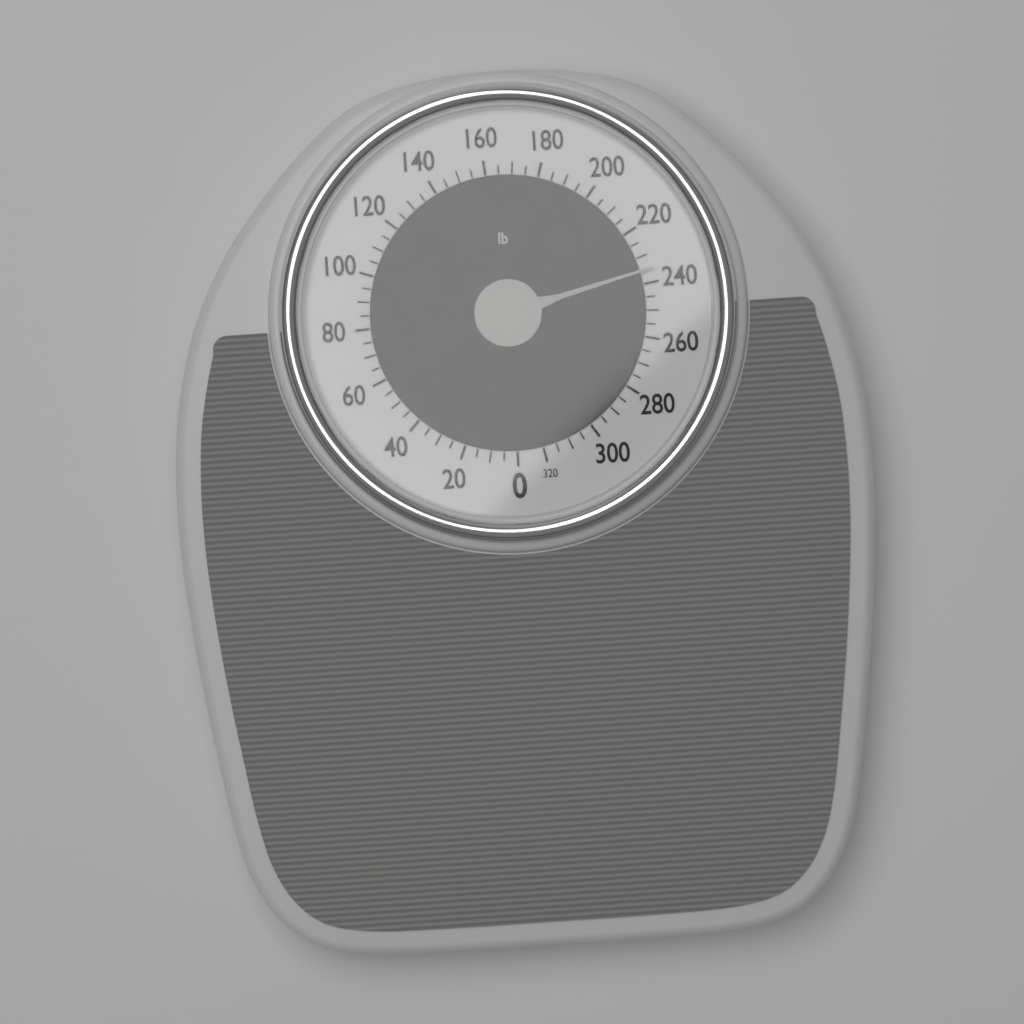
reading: 235 lb
